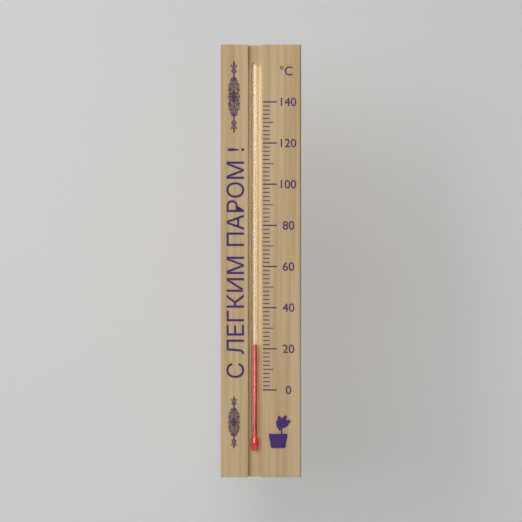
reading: 22 °C
